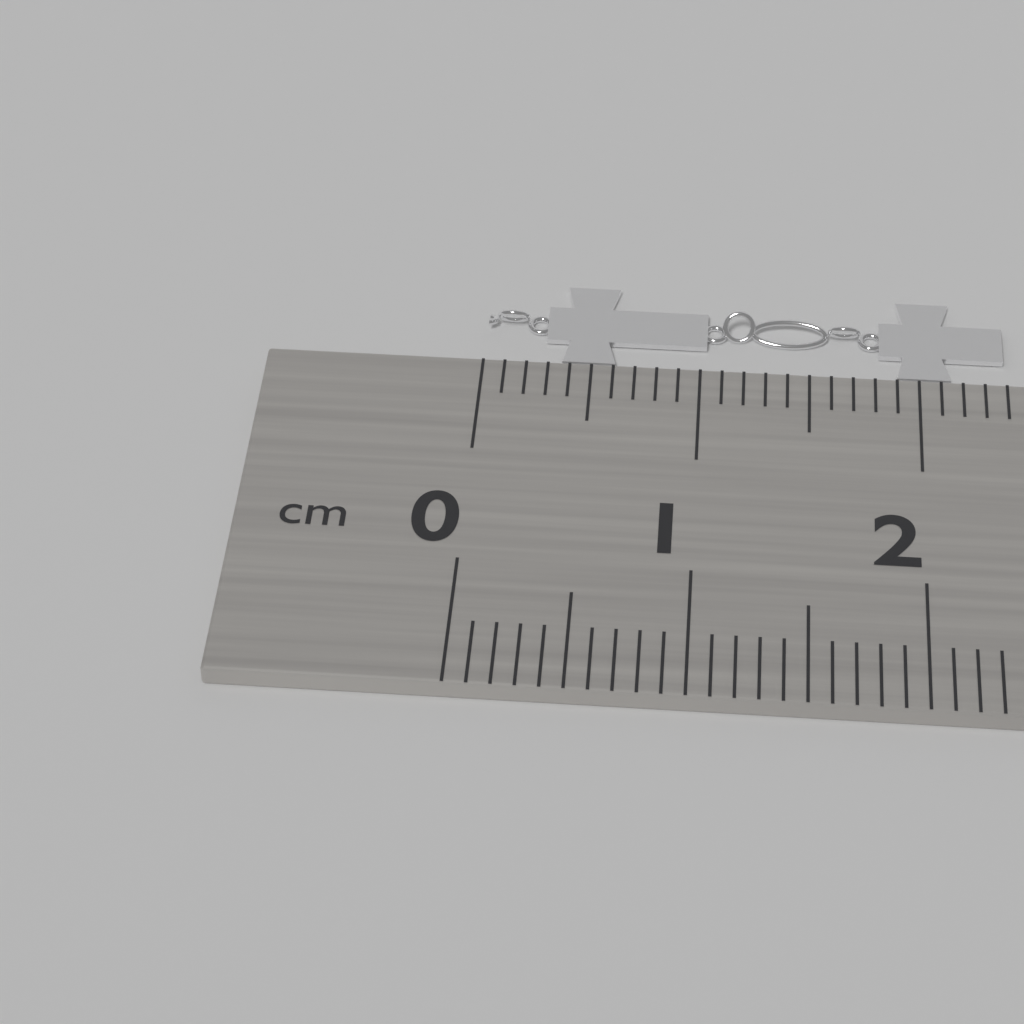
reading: 2.4 cm
